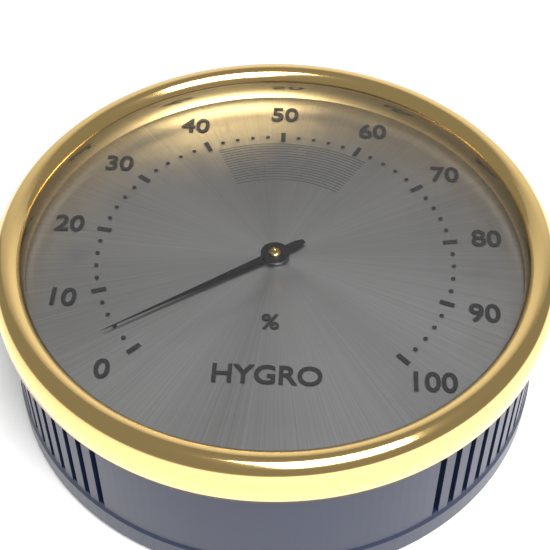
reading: 4 %
